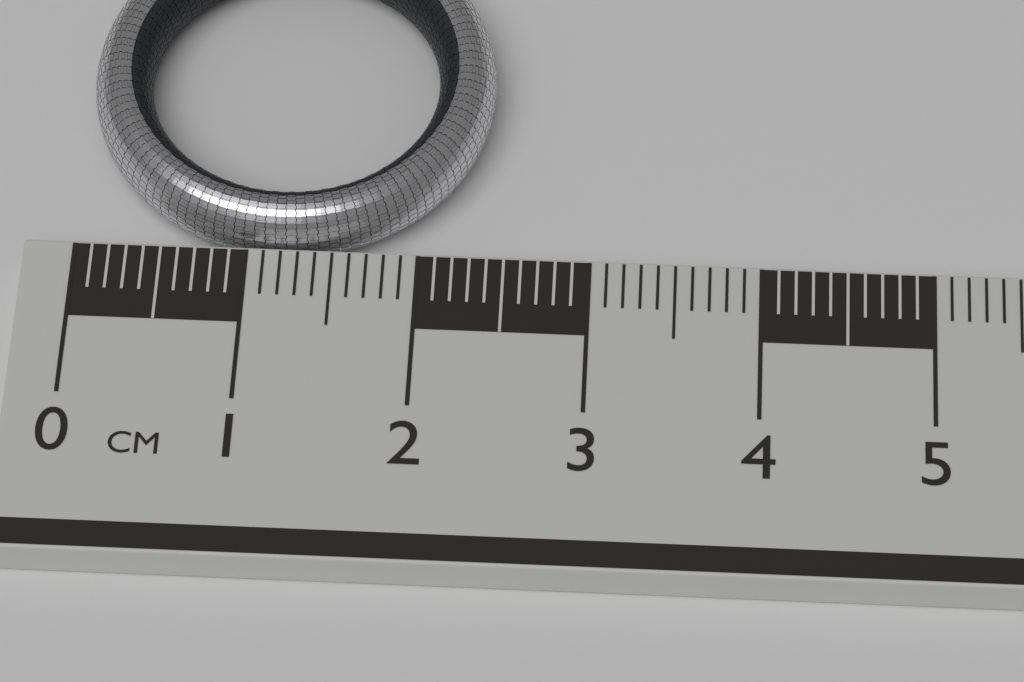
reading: 2.4 cm
